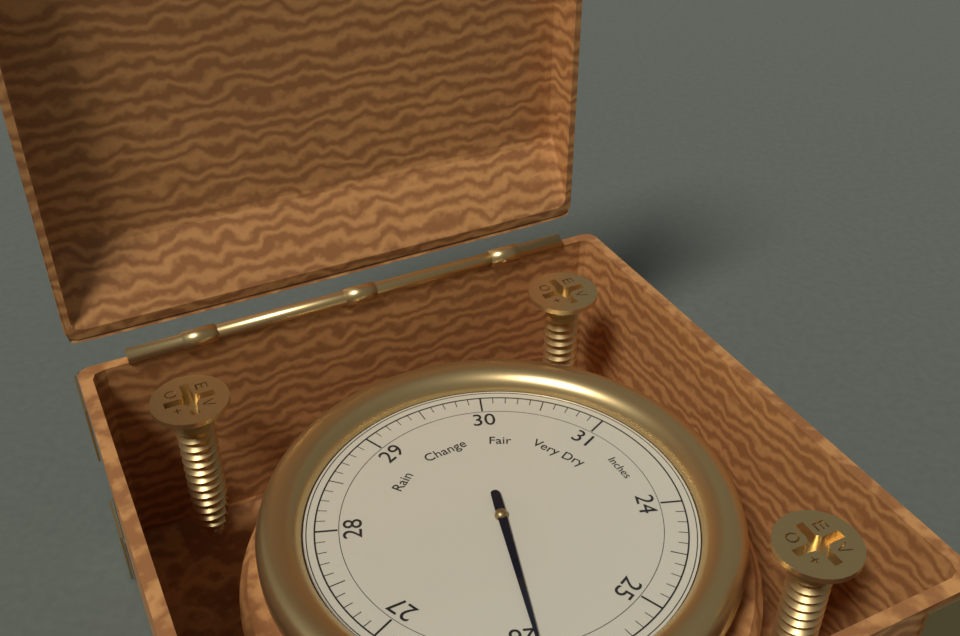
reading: 25.9 Inches
